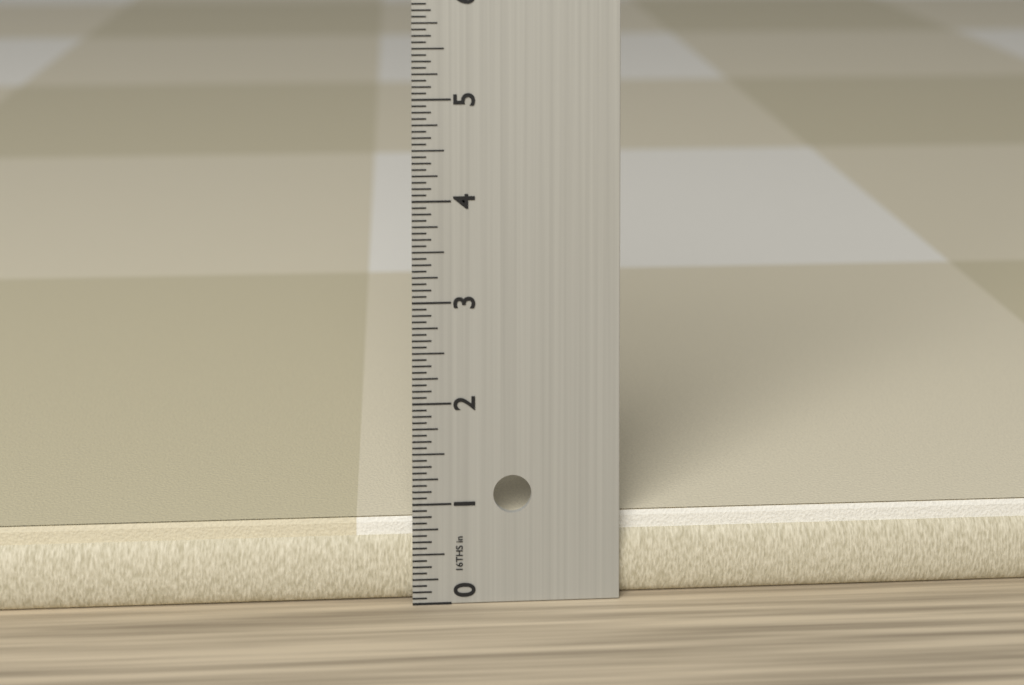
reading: 0.8125 in
